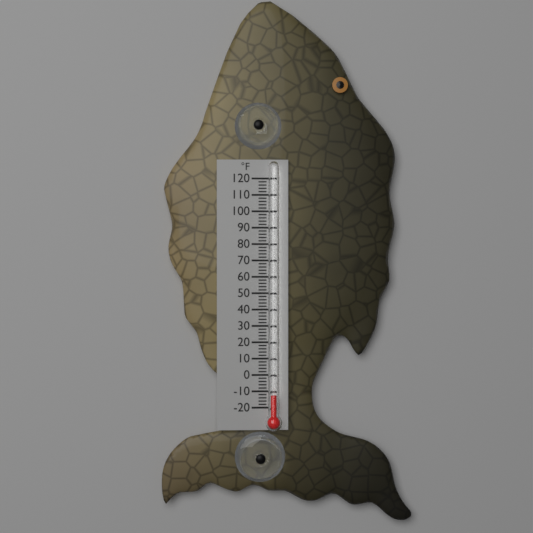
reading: -12 °F
